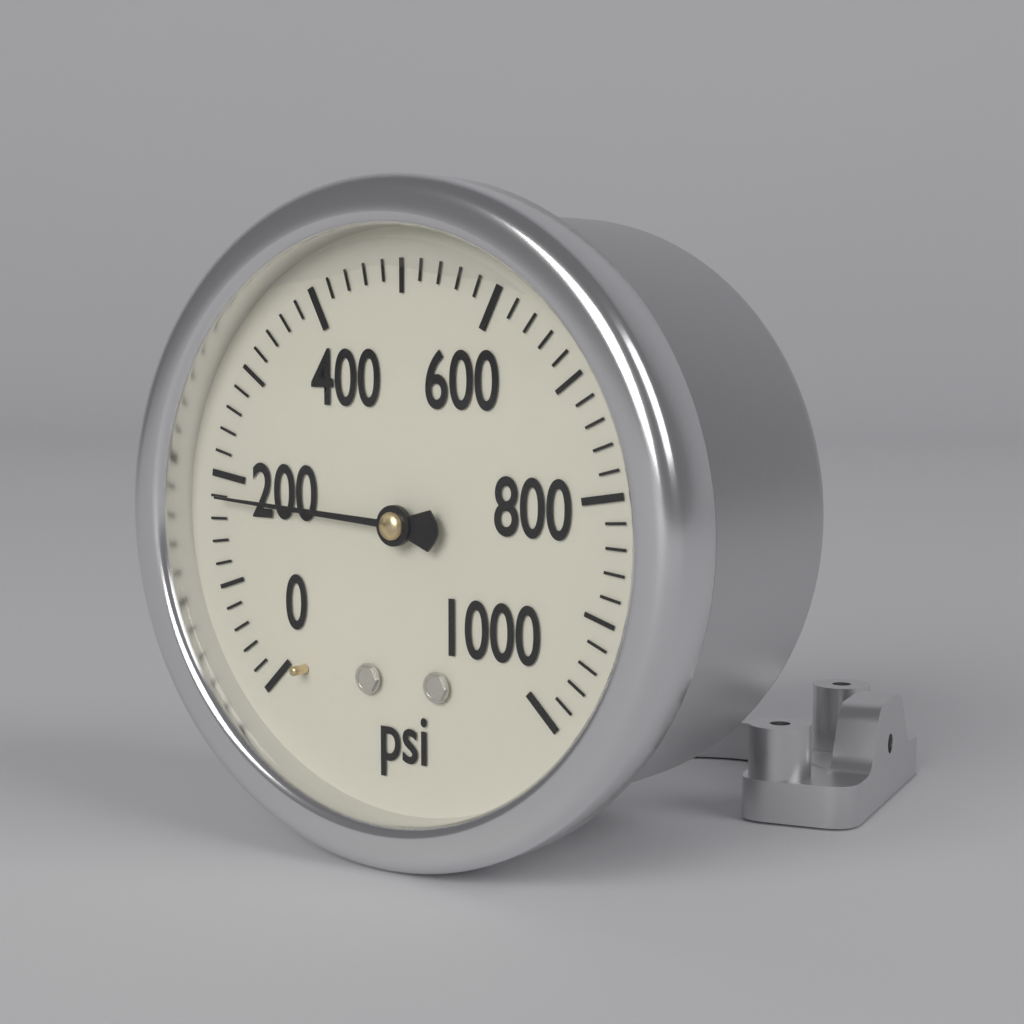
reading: 180 psi
